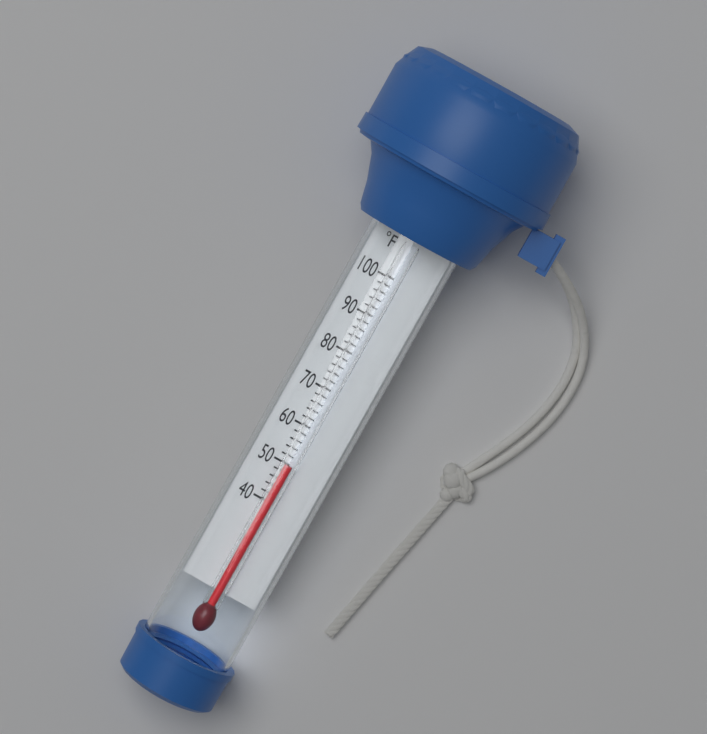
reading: 50 °F
